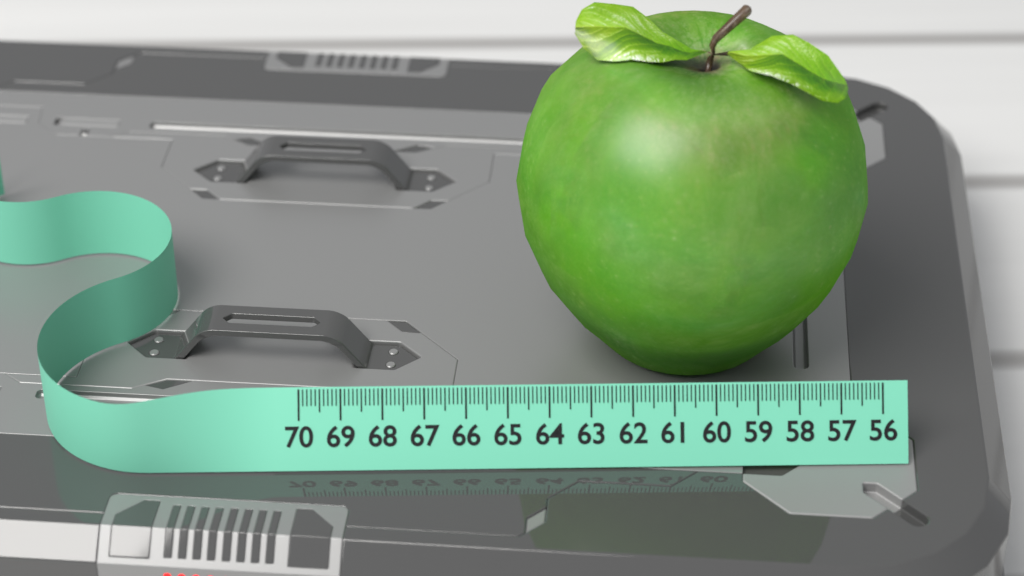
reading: 64.7 (no unit)
